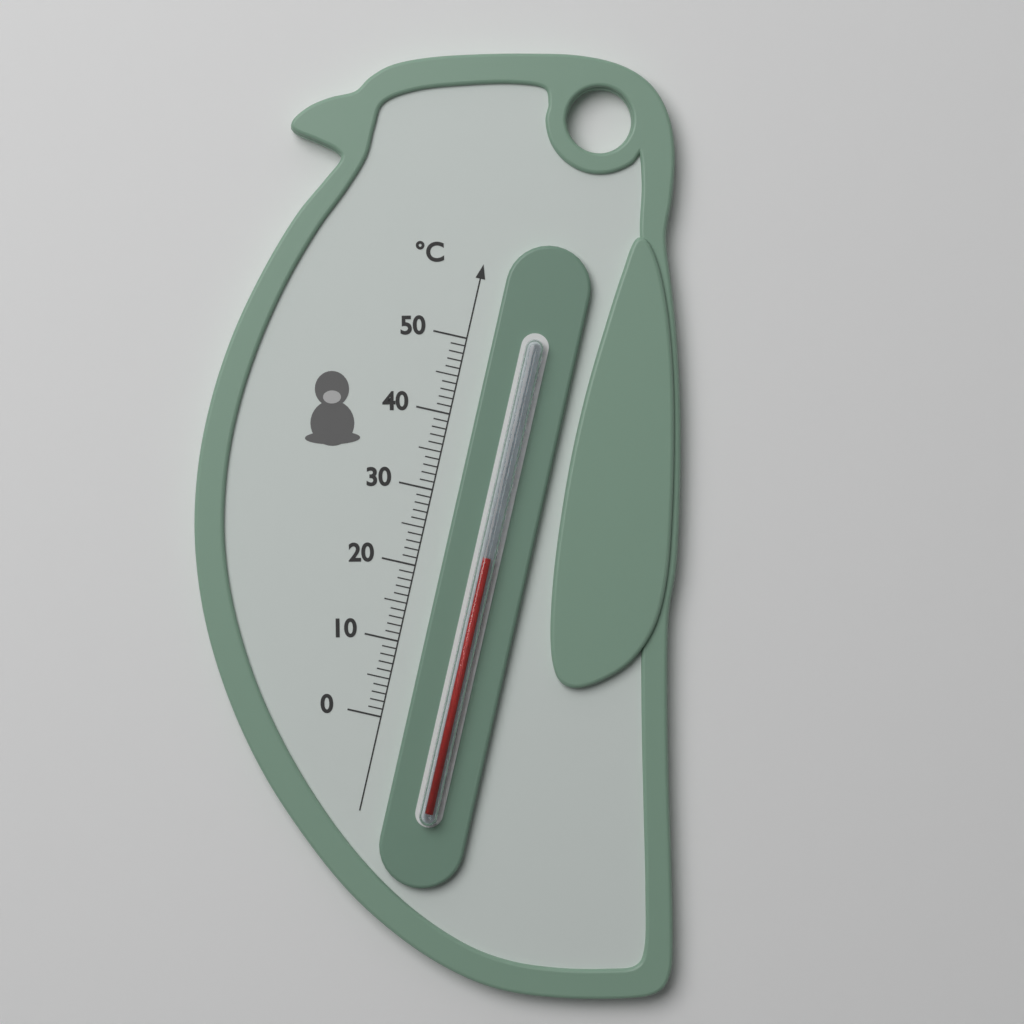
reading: 23 °C
